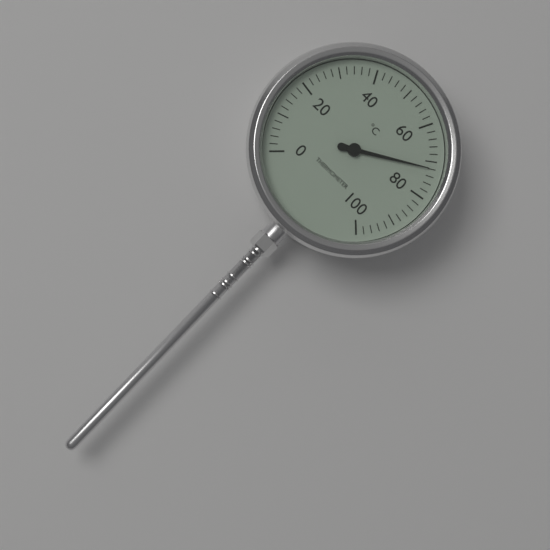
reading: 72 °C
